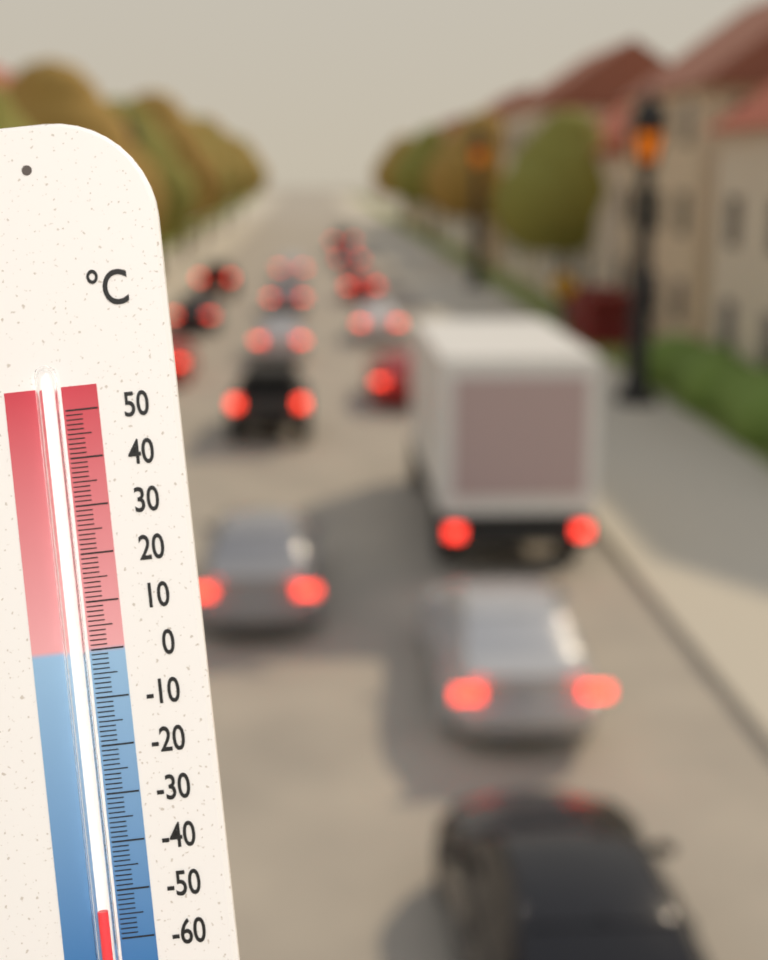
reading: -53 °C
